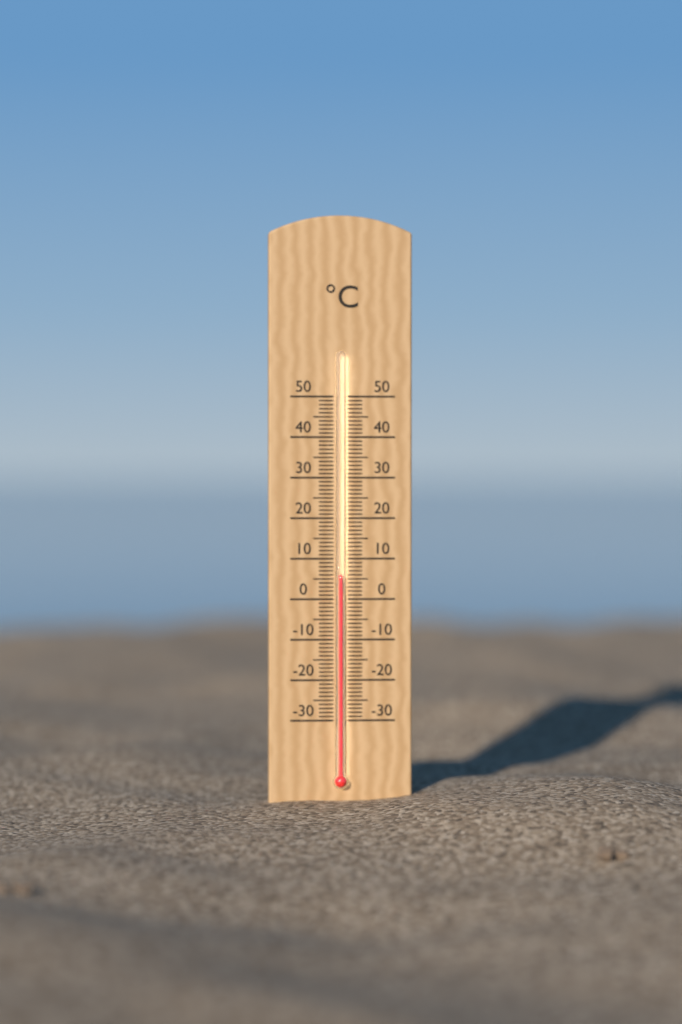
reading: 6 °C
